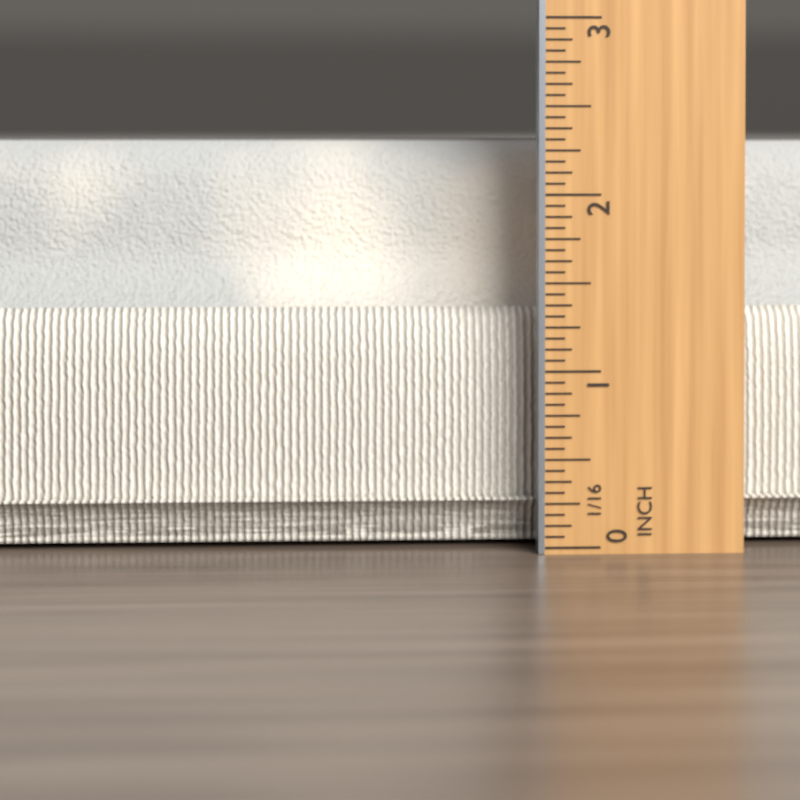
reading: 2.3125 in
